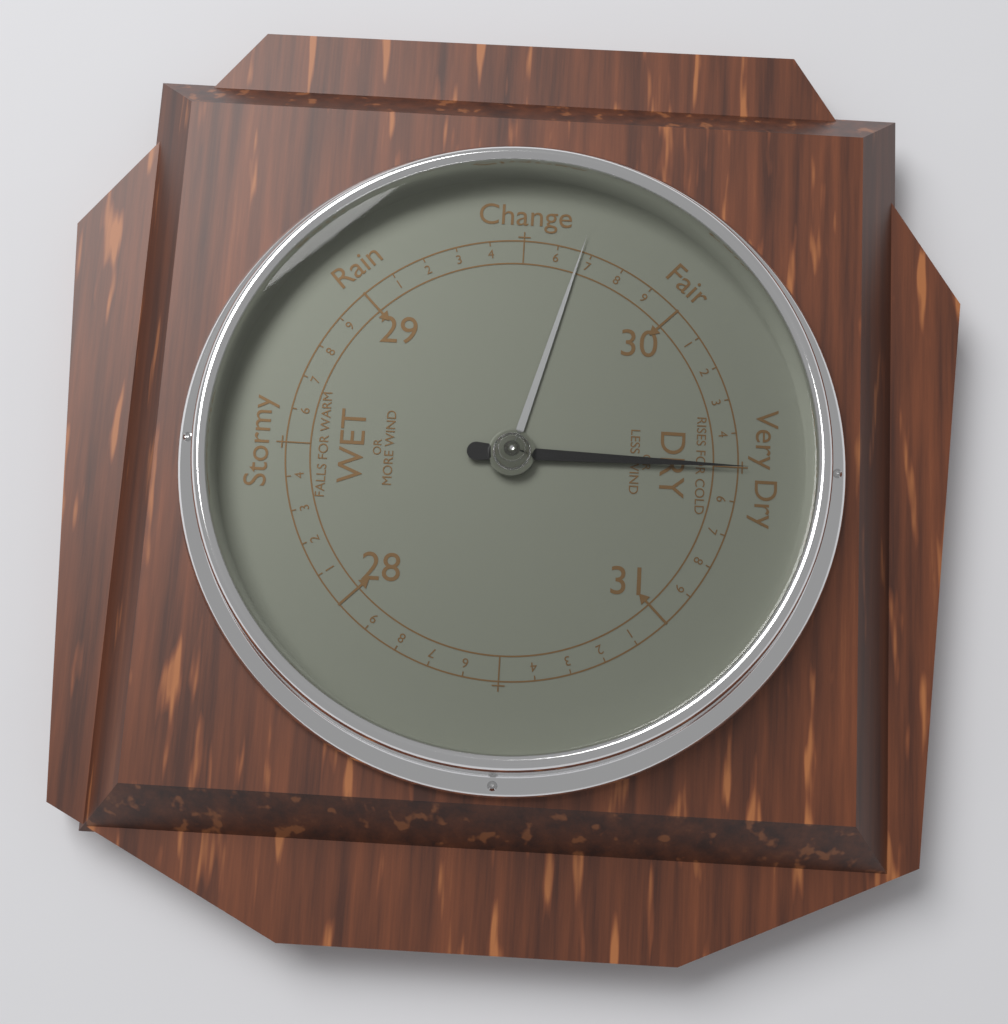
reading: 30.5 inHg
